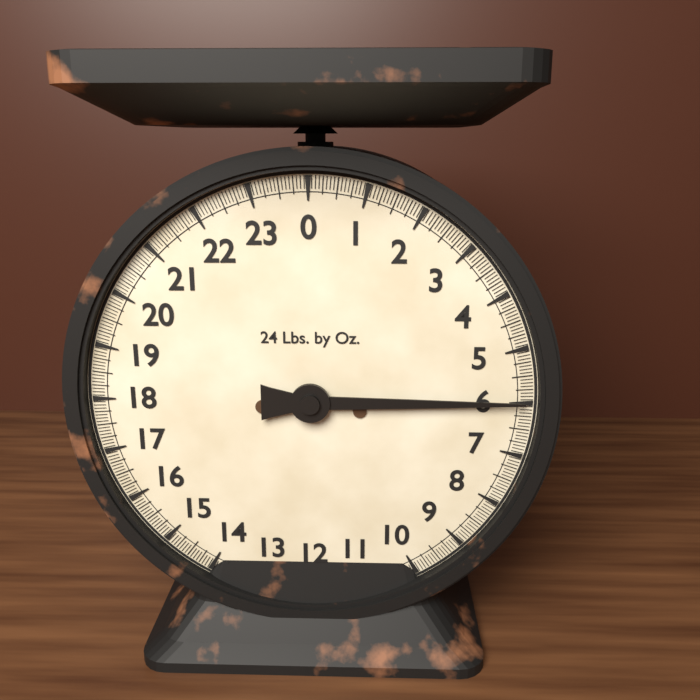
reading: 6.0000 lb
